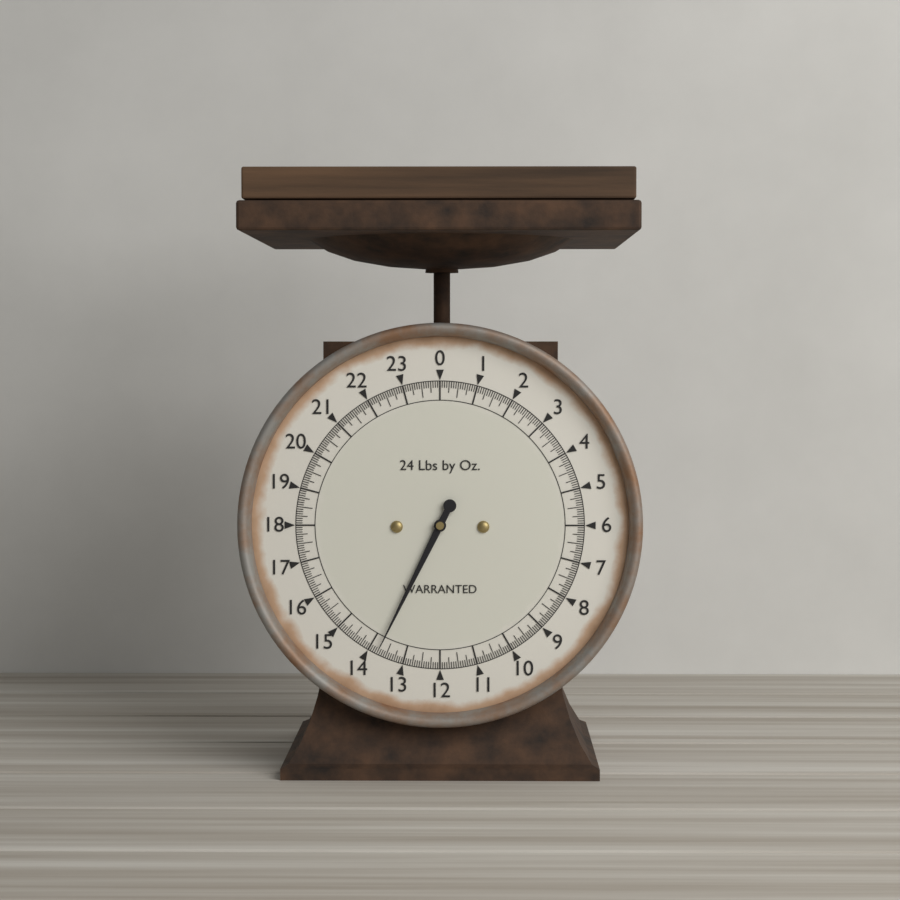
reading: 13.7500 lb
